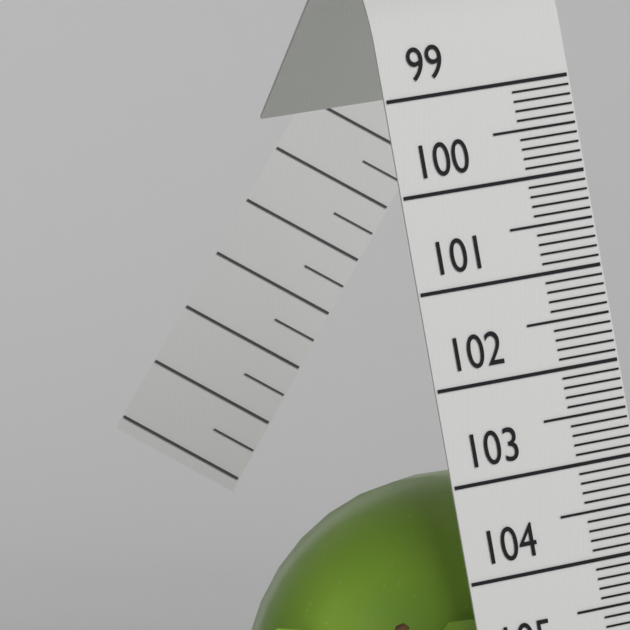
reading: 103.0 (no unit)
